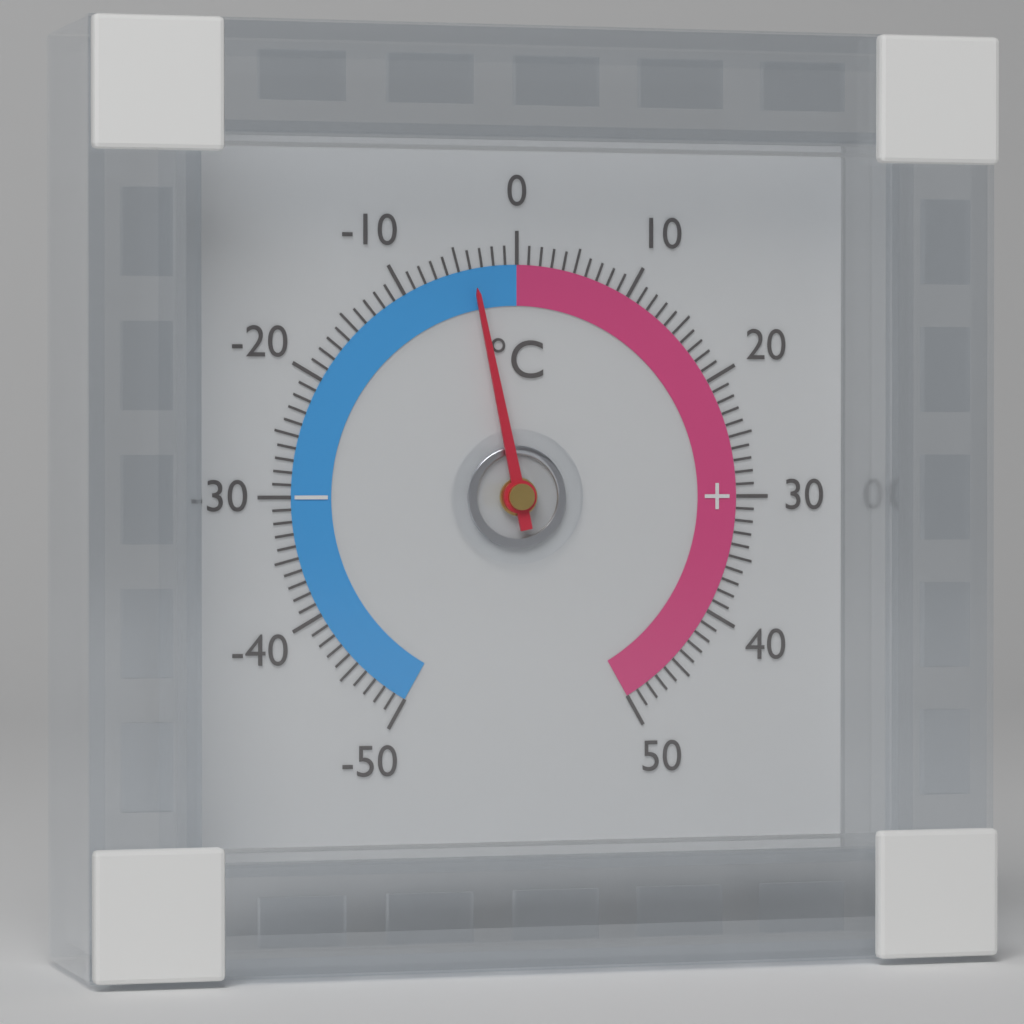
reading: -4 °C
